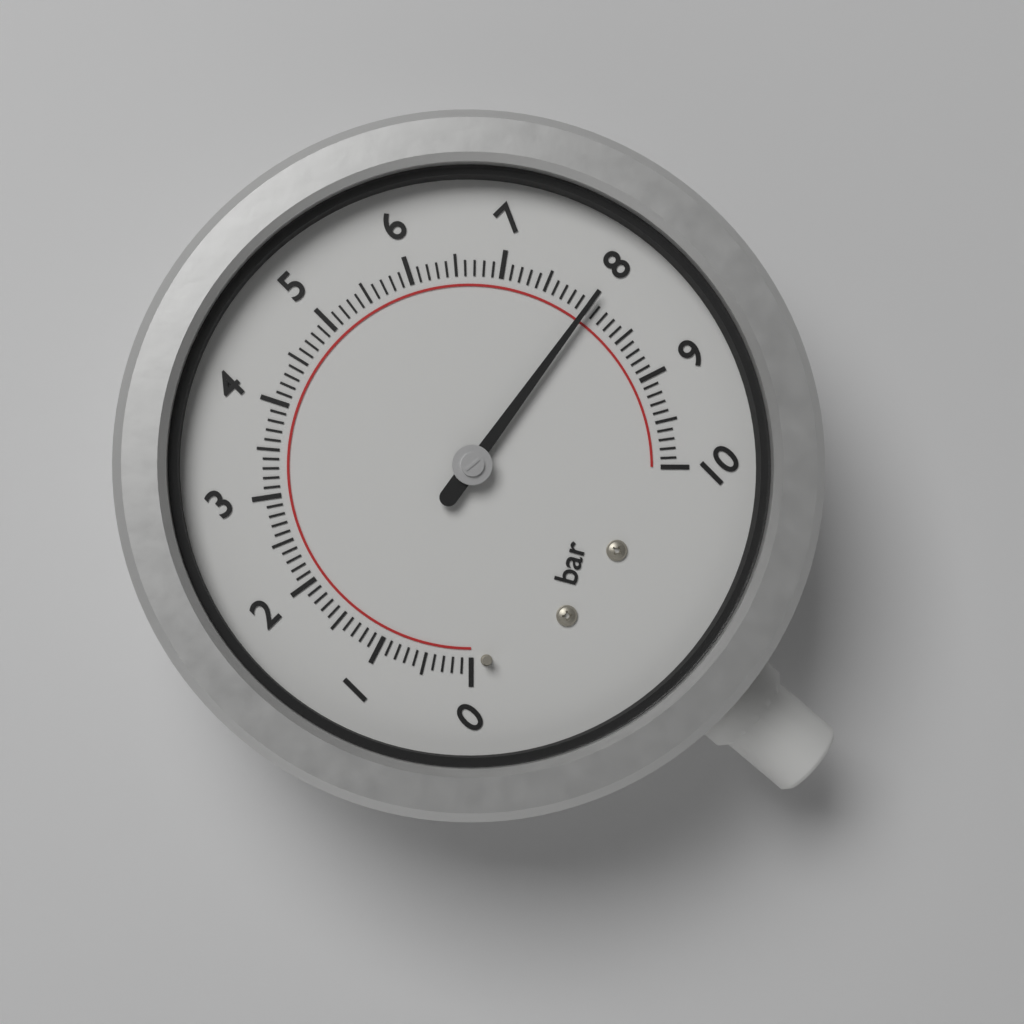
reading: 8.0 bar
